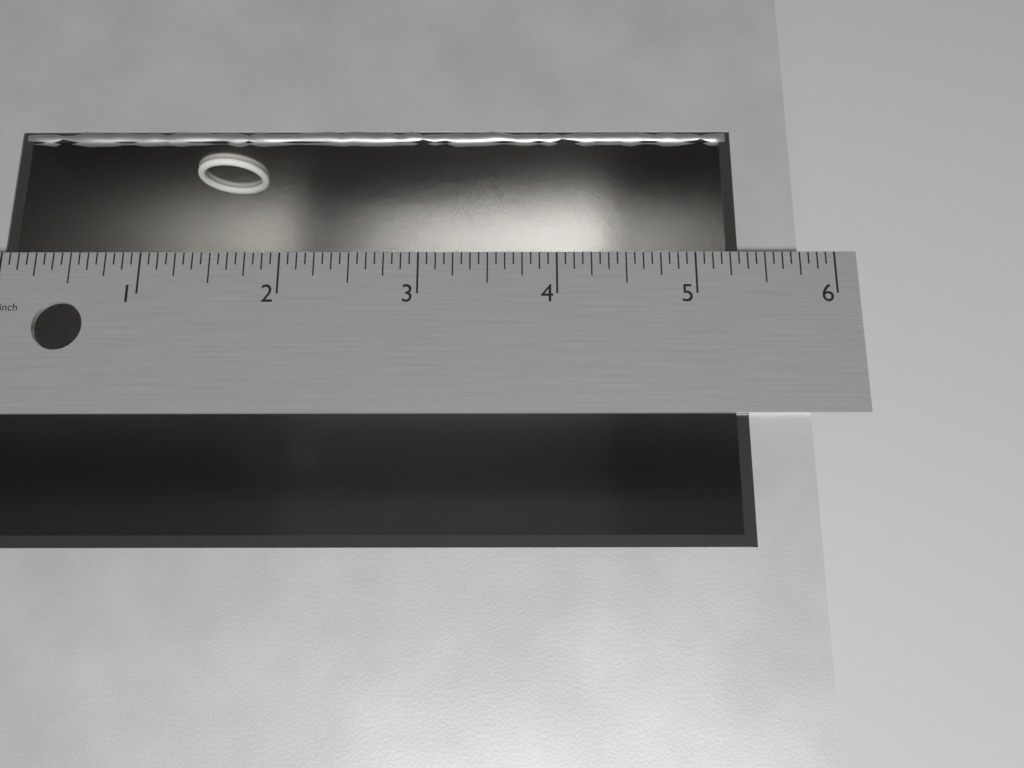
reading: 5.3125 in
